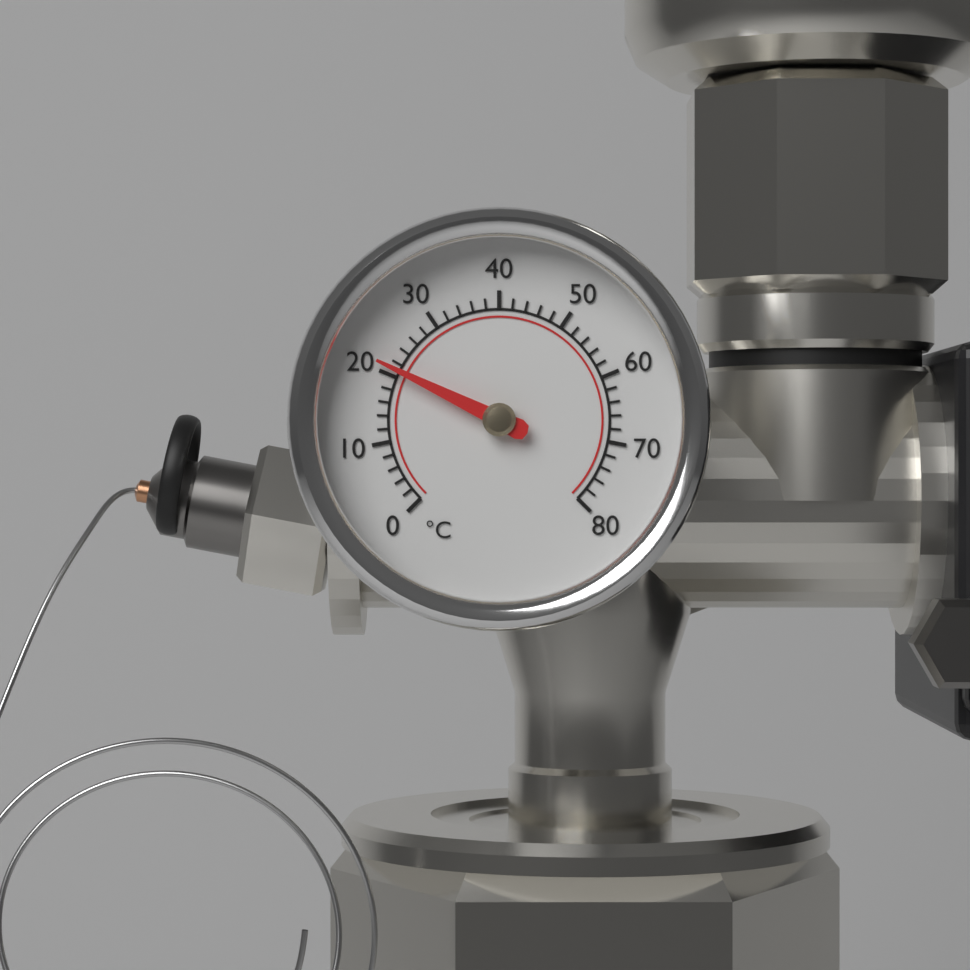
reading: 21 °C
